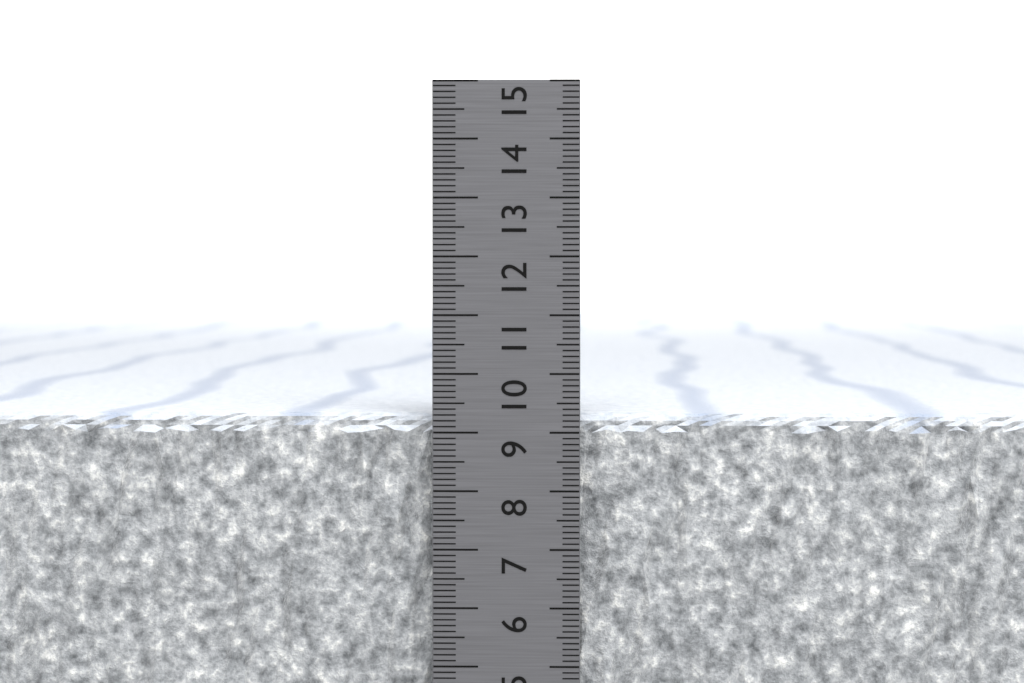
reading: 9.3 cm
